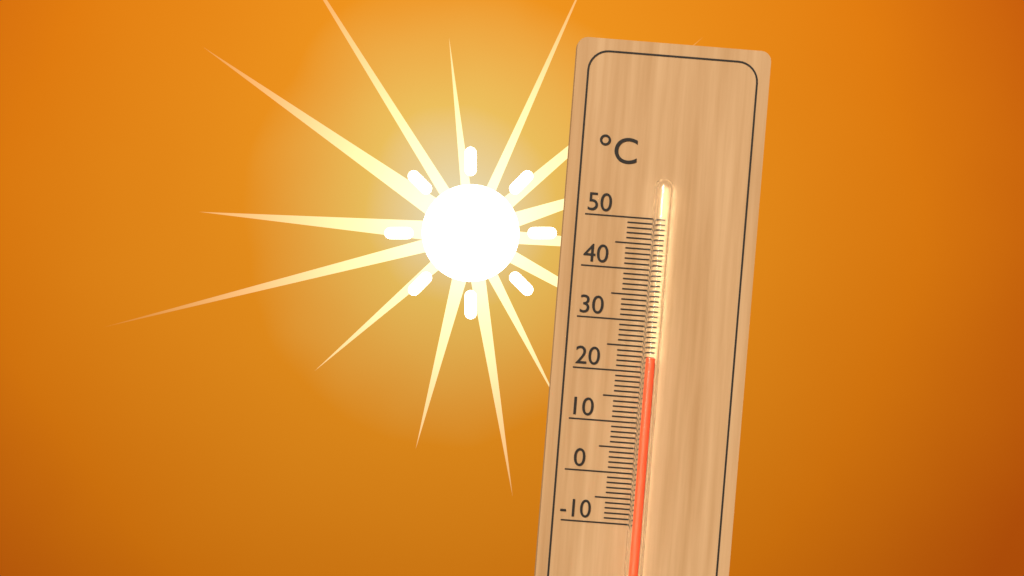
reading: 23 °C
